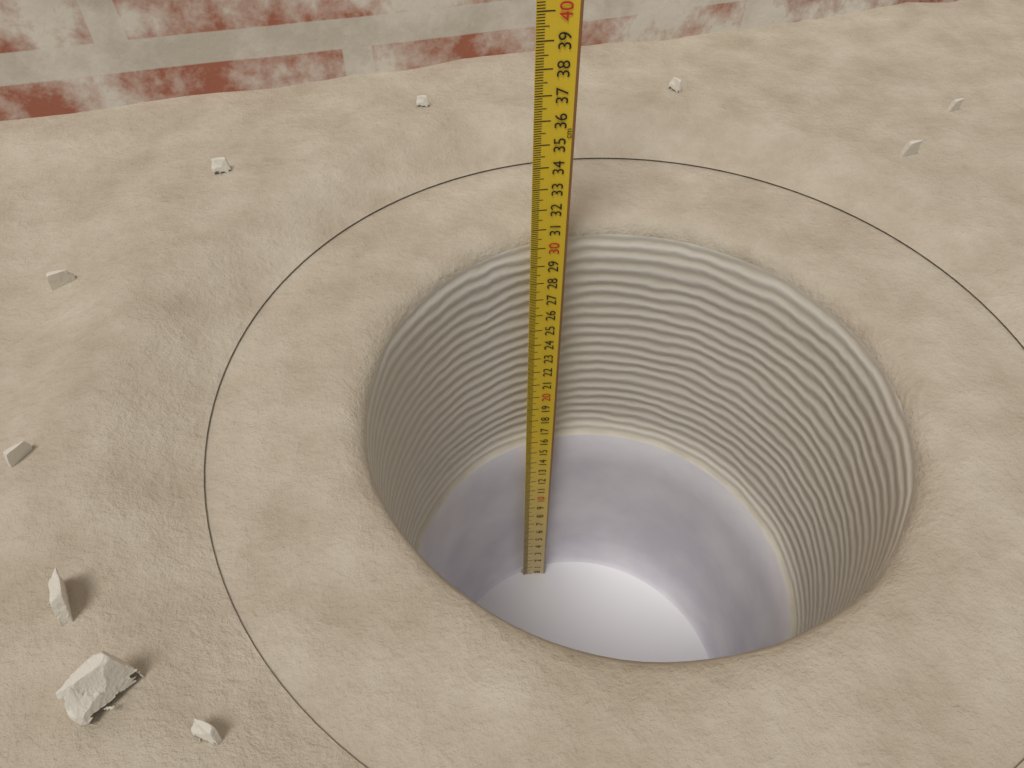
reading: 30.2 cm
